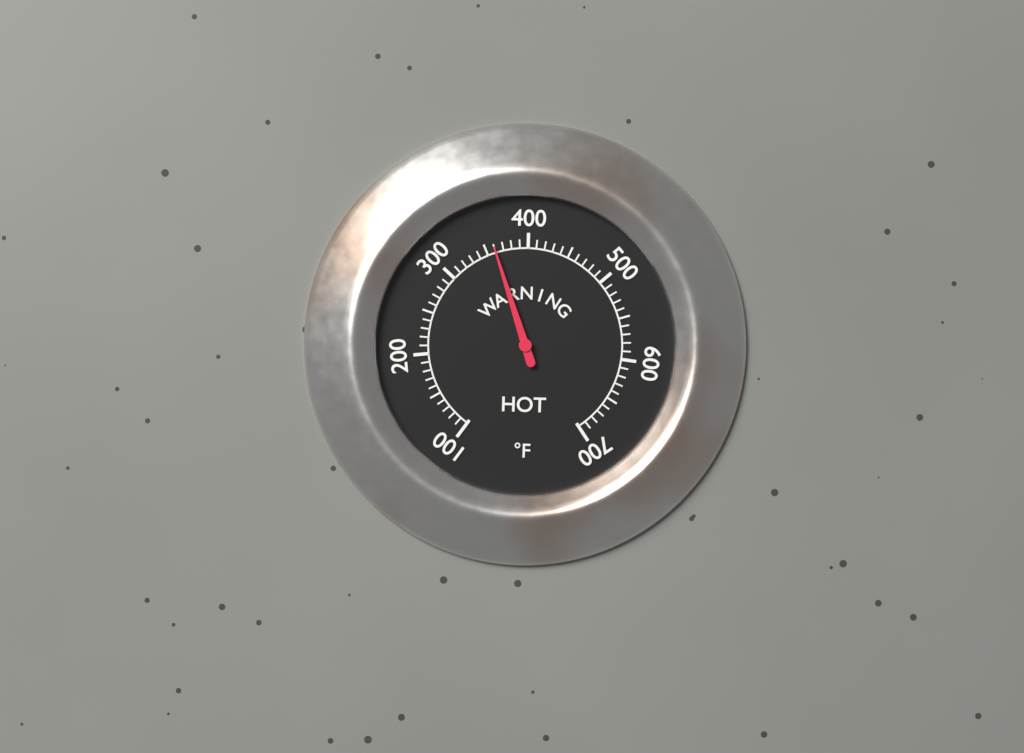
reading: 360 °F
